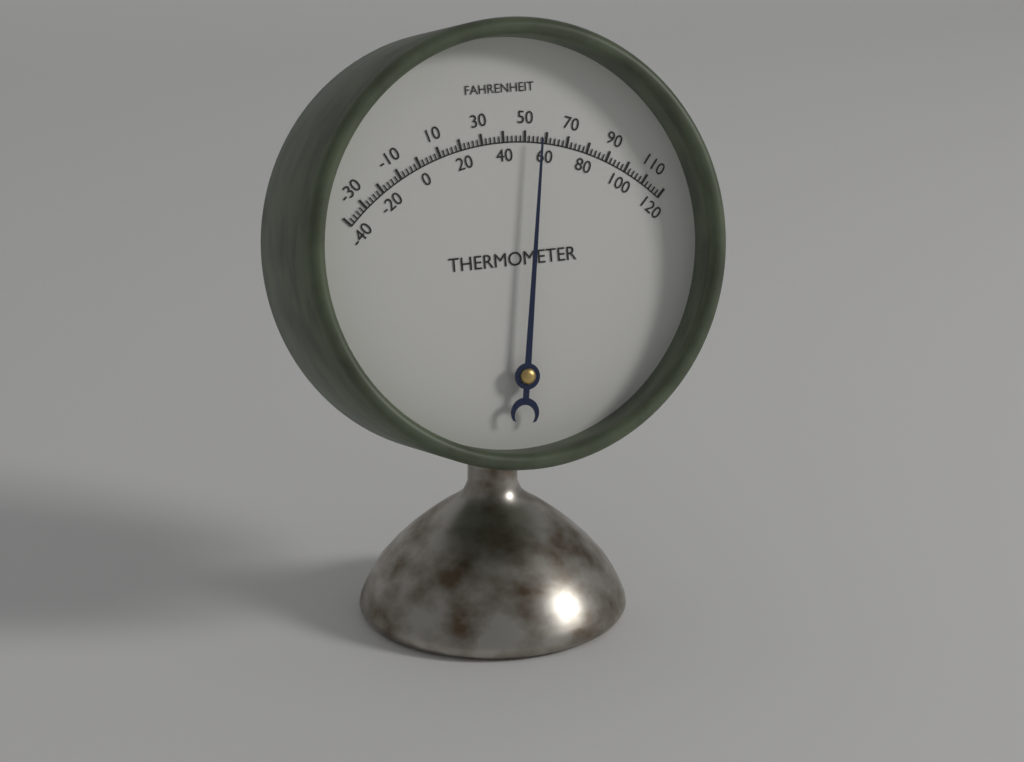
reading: 56 °F
